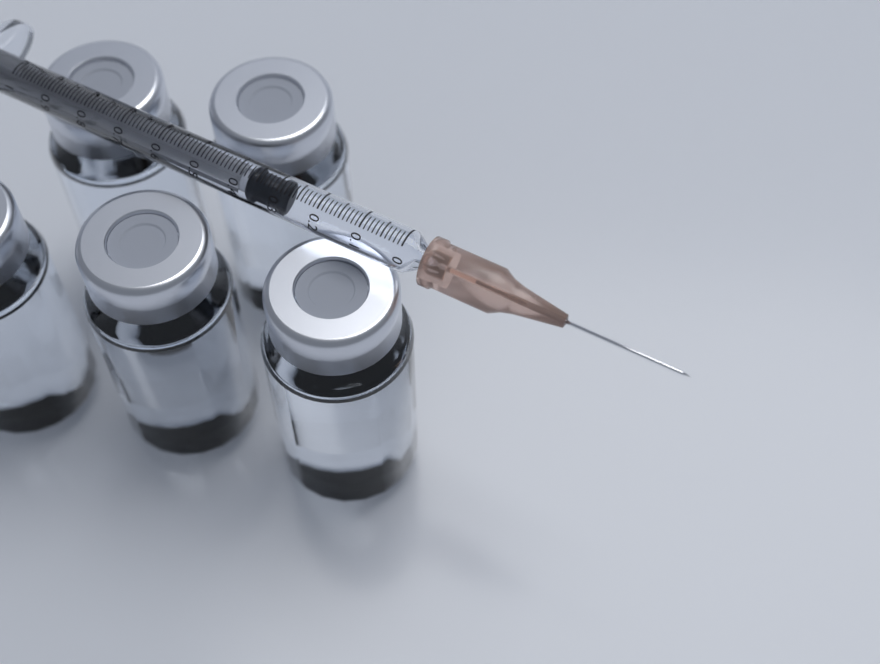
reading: 0.27 ml
